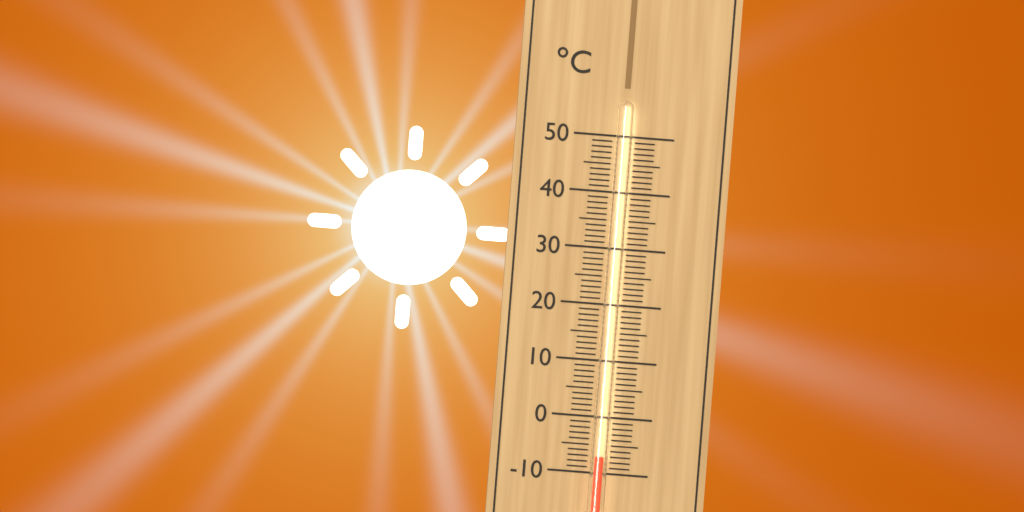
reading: -7 °C
